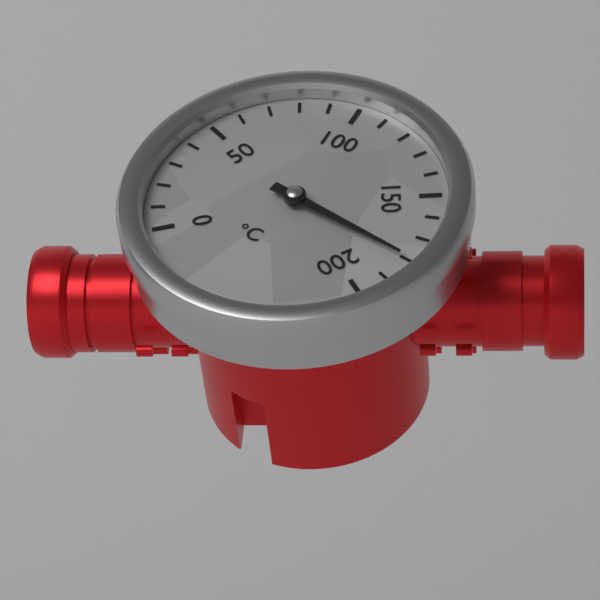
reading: 180 °C
